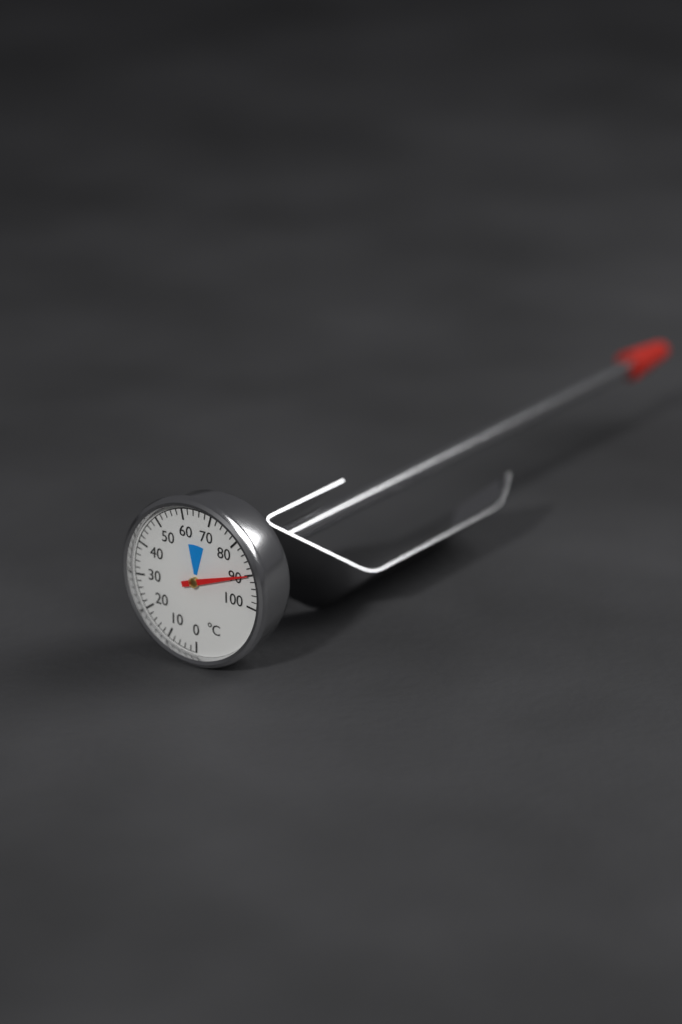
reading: 90 °C
